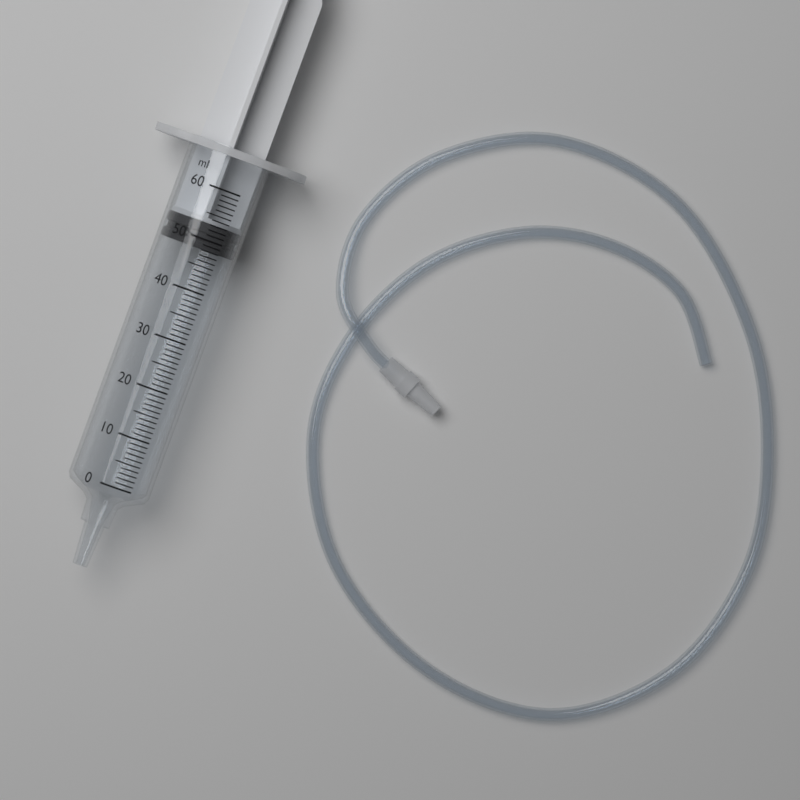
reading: 48 ml
